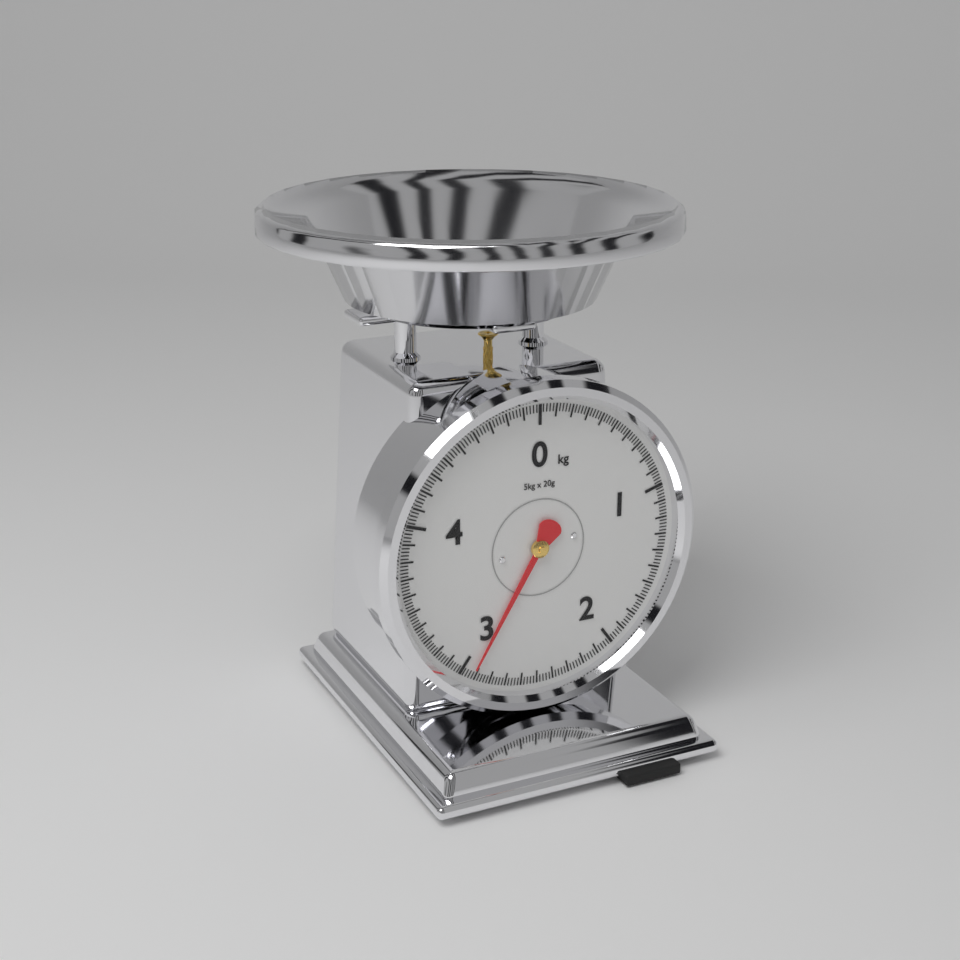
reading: 2.92 kg
